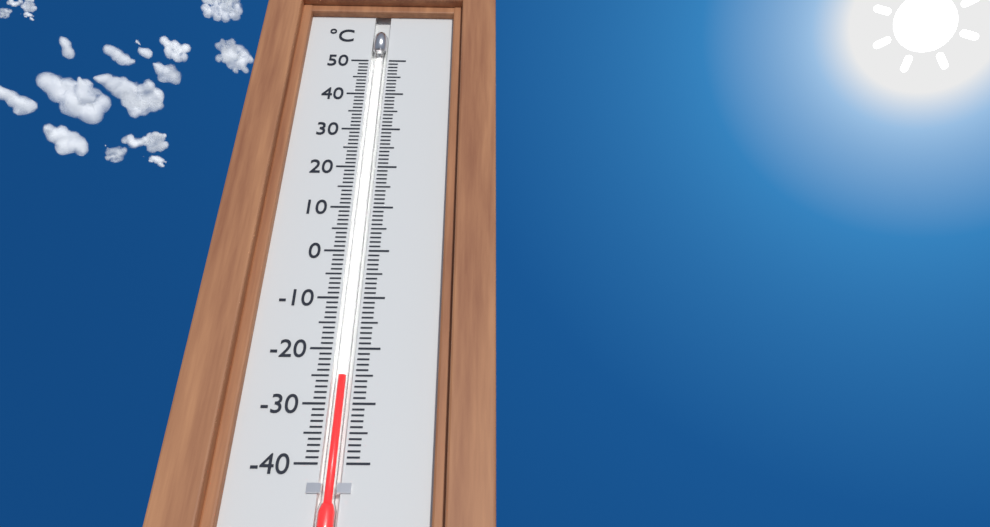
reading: -25 °C
